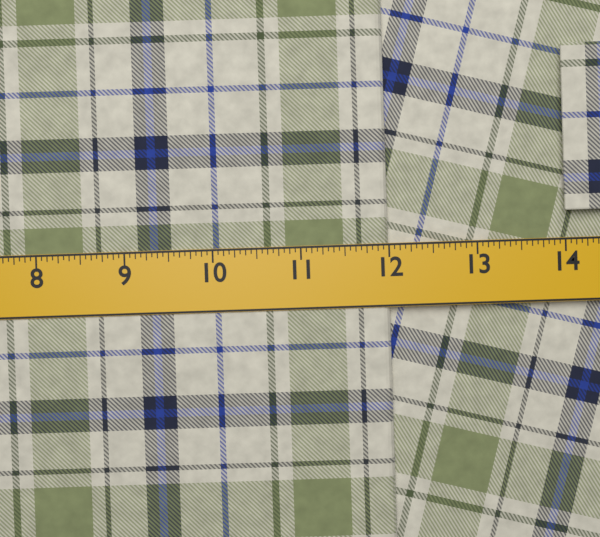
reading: 12.0000 in
